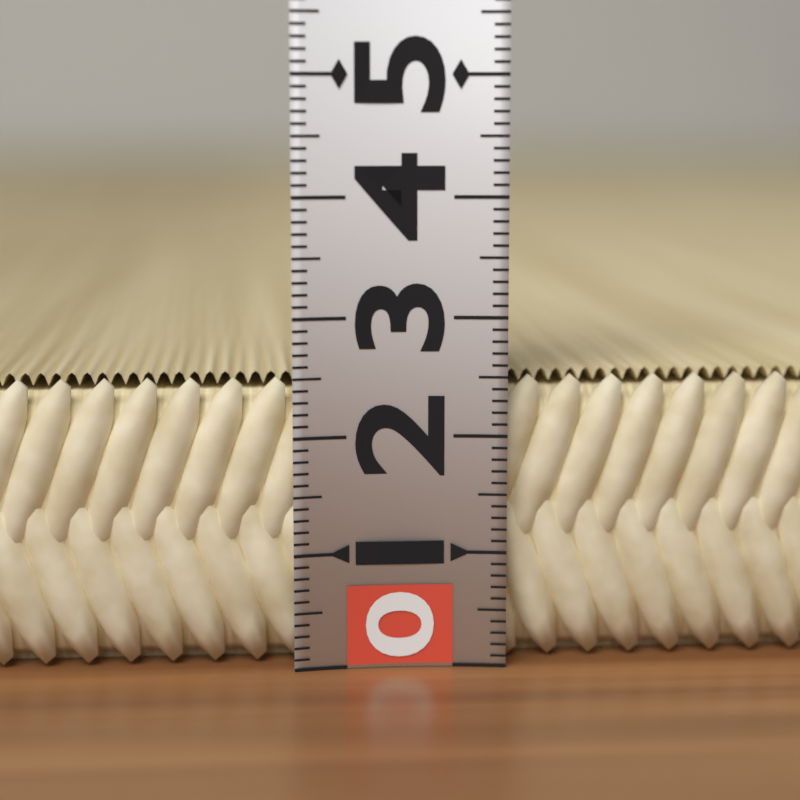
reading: 2.5 (no unit)
